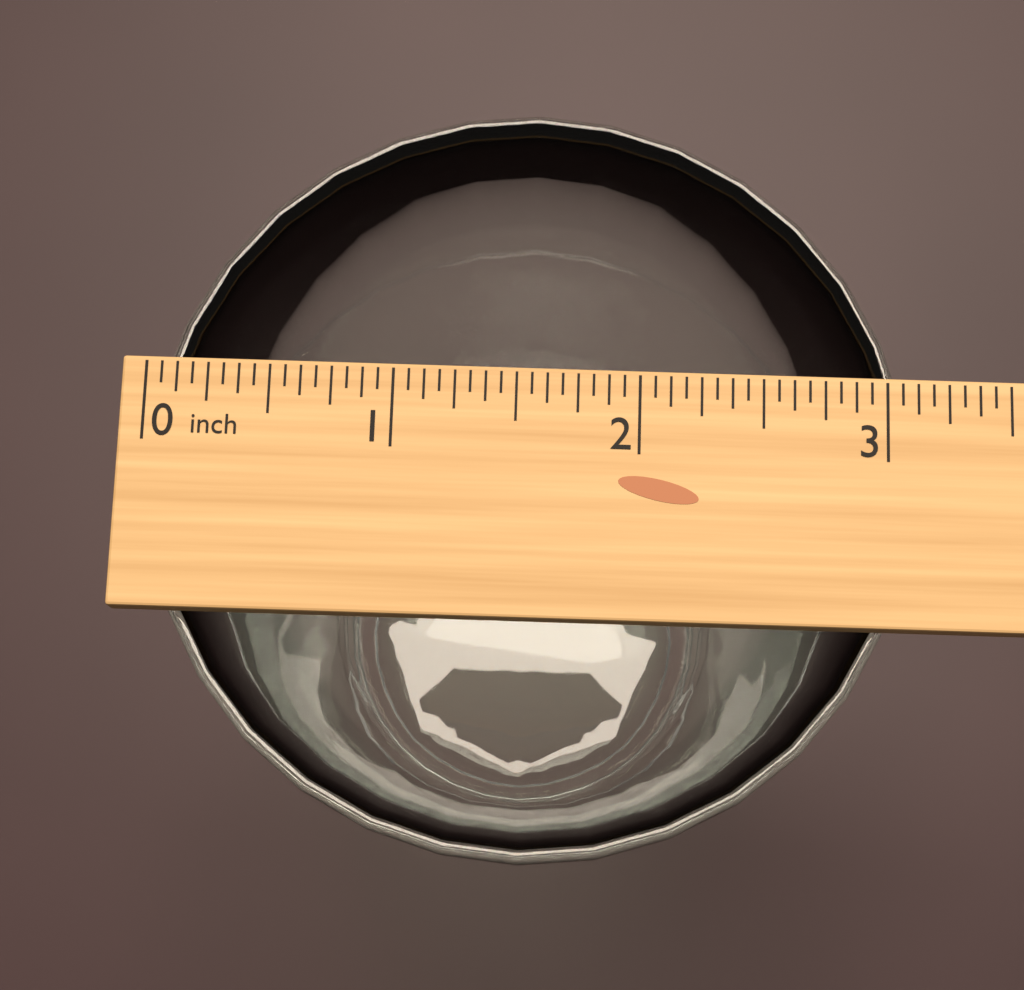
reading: 3.1250 inch
